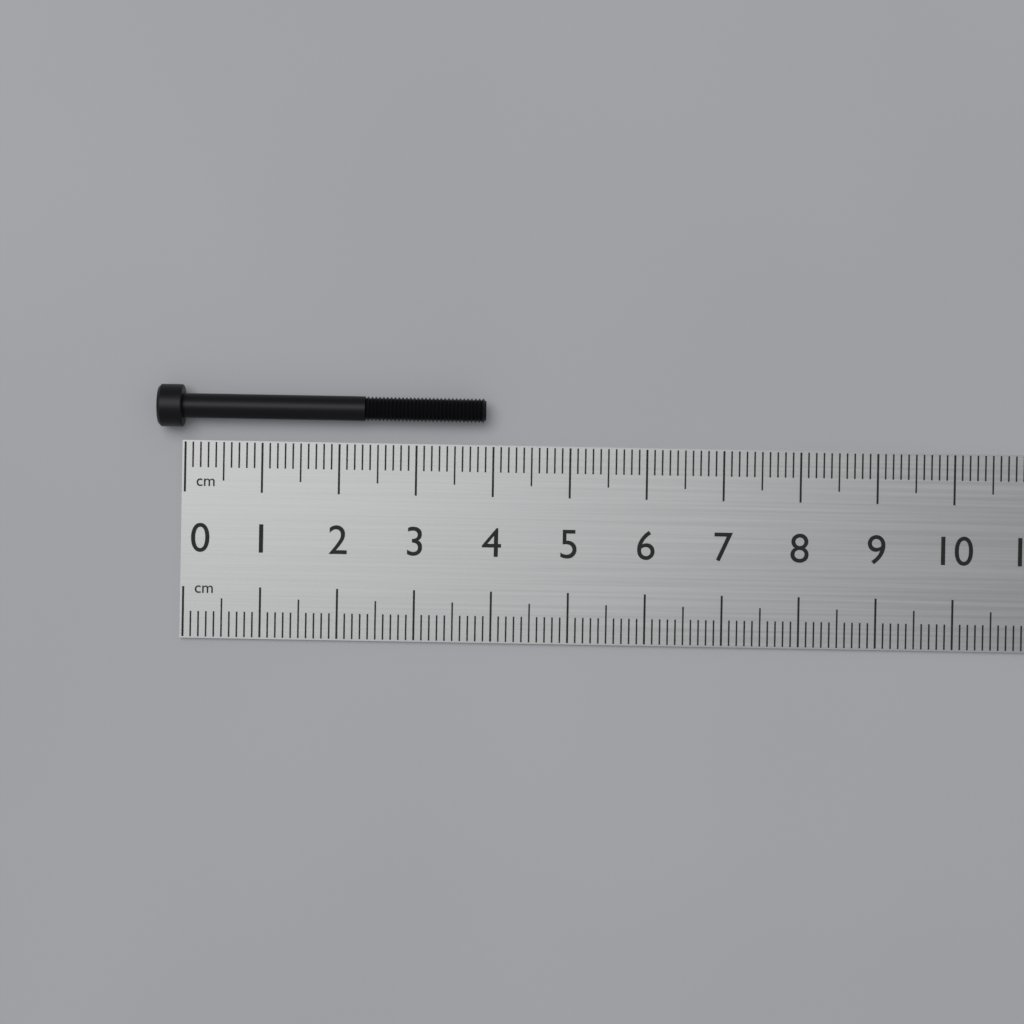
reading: 3.9 cm
